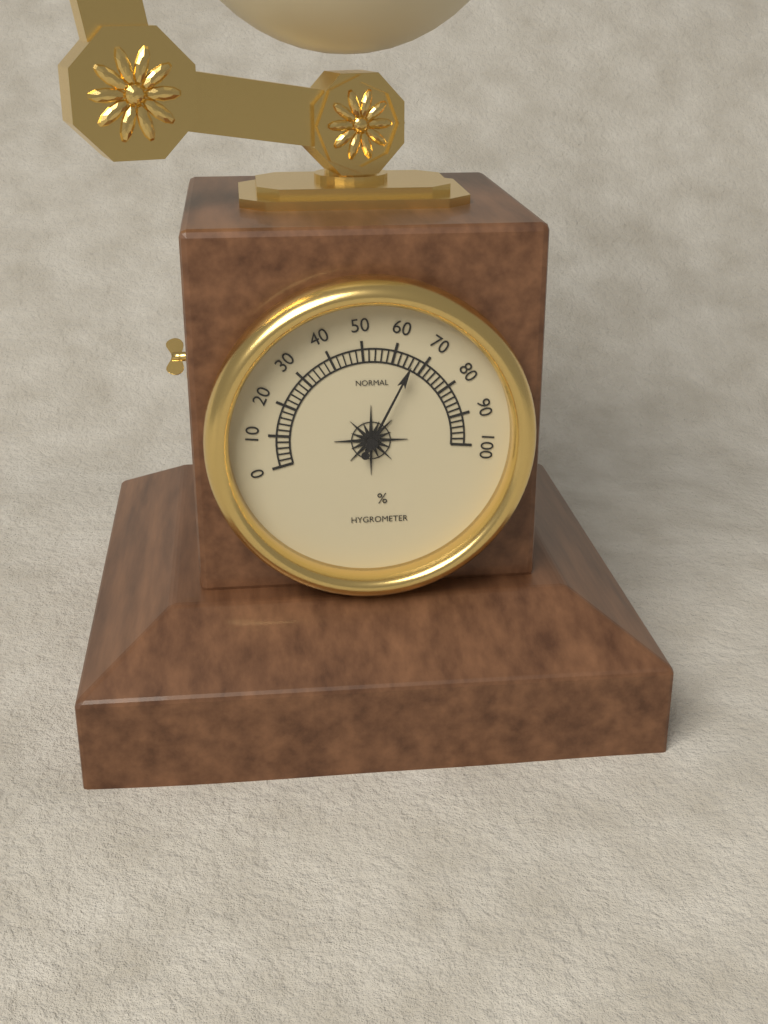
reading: 66 %
